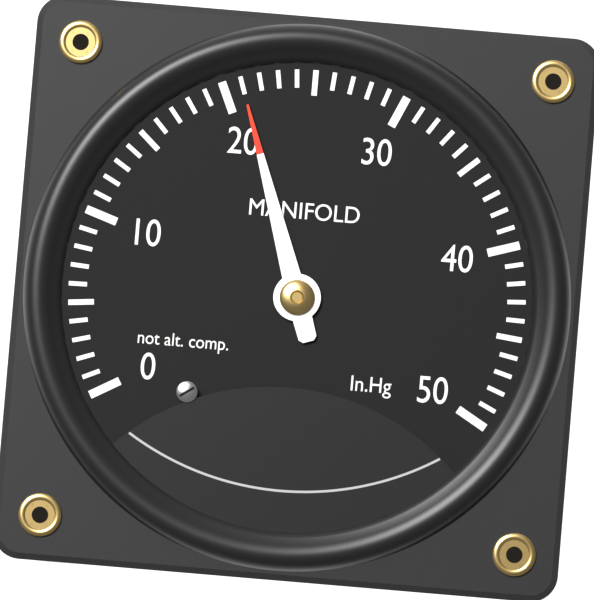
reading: 21 inHg
